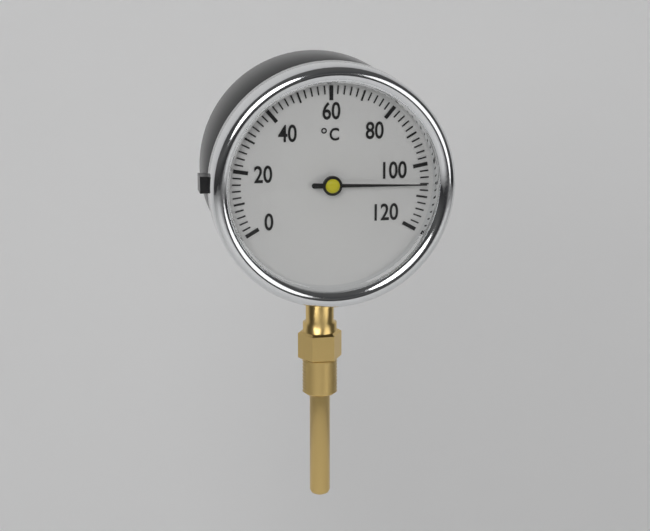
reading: 106 °C
